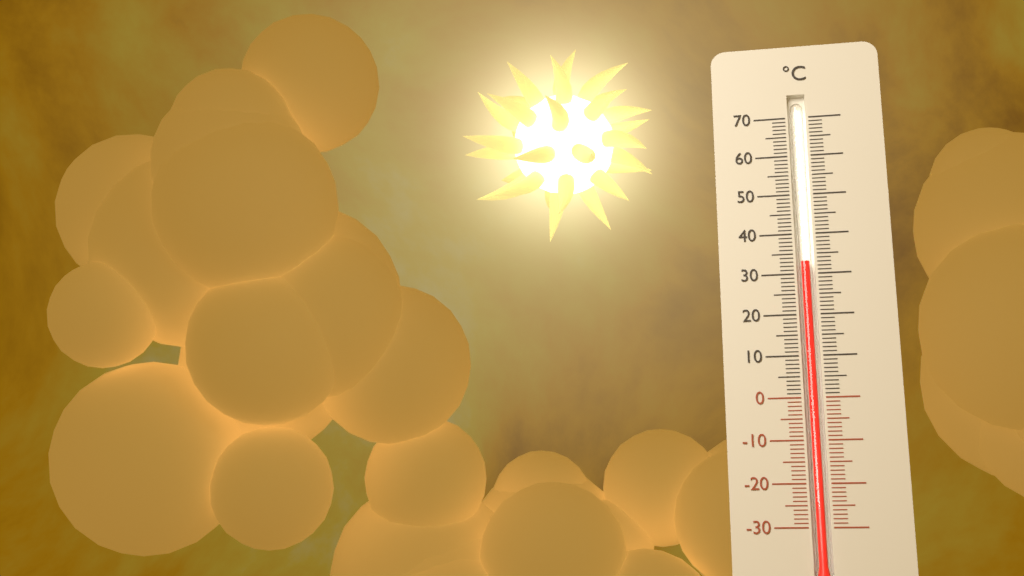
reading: 33 °C
